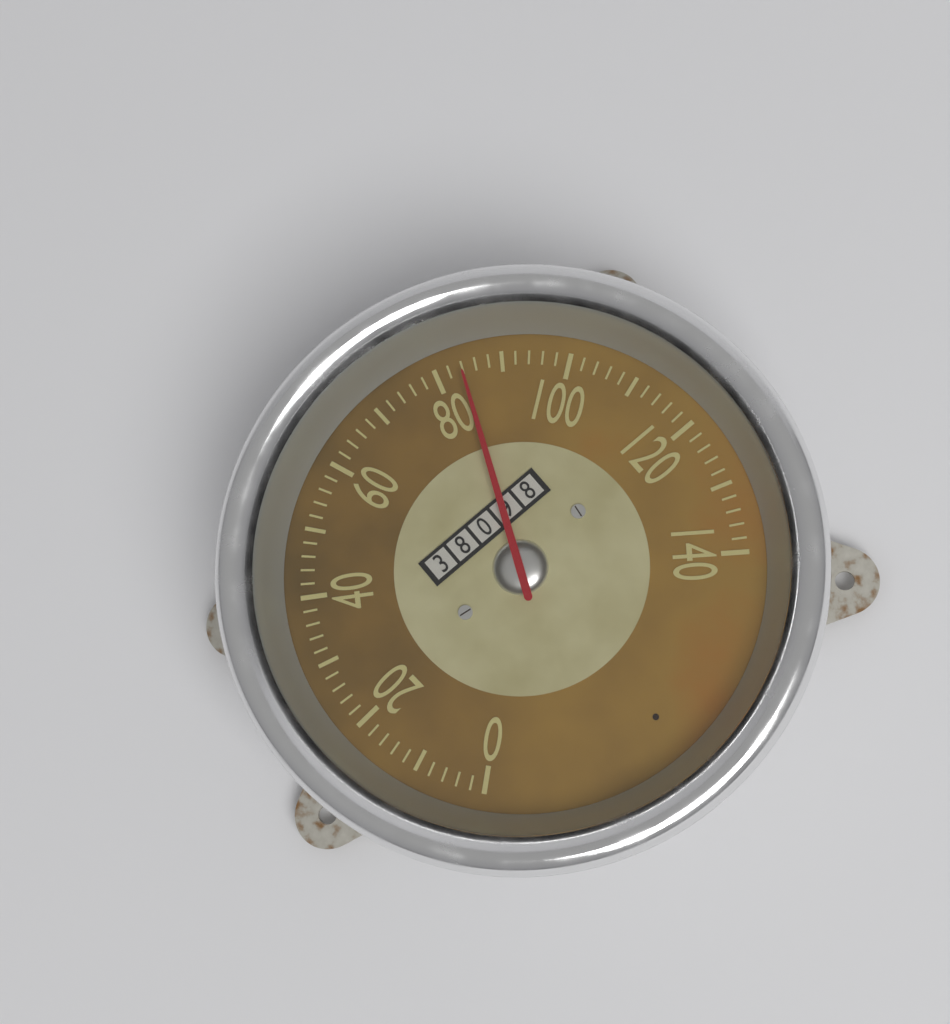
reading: 84 (no unit)
